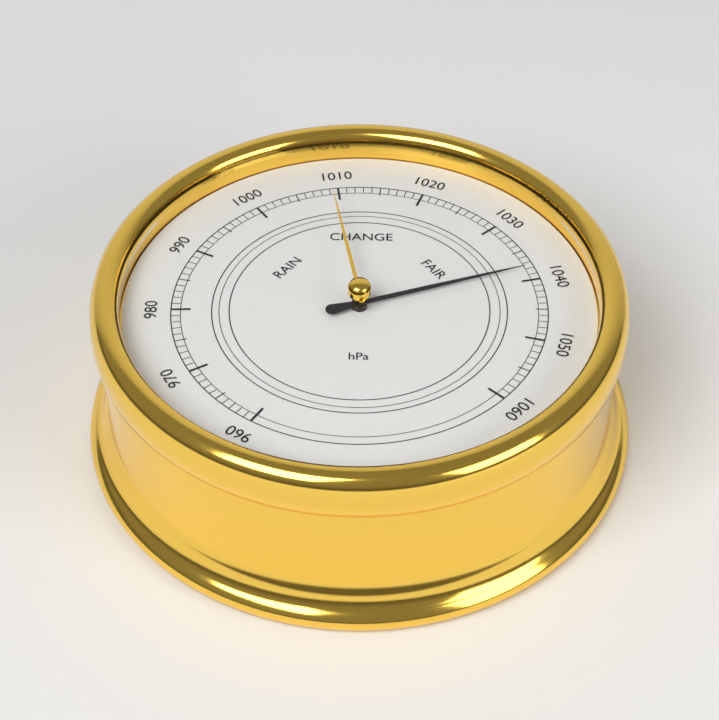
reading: 1038 hPa
